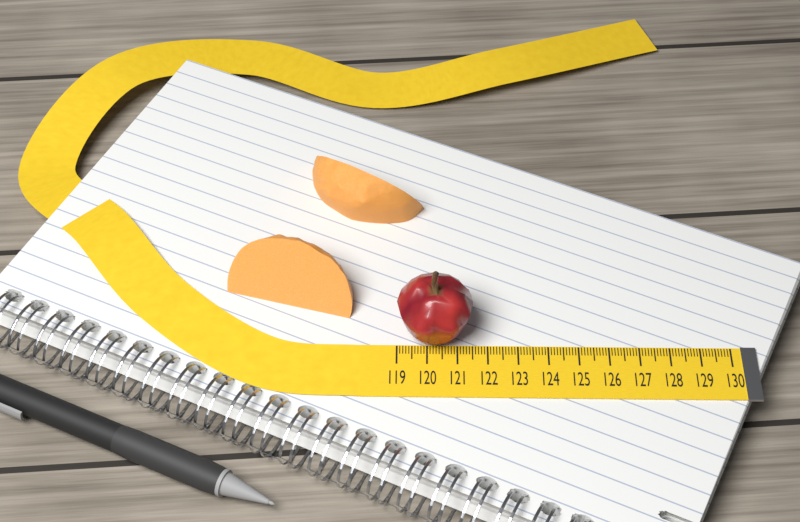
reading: 121.5 (no unit)
